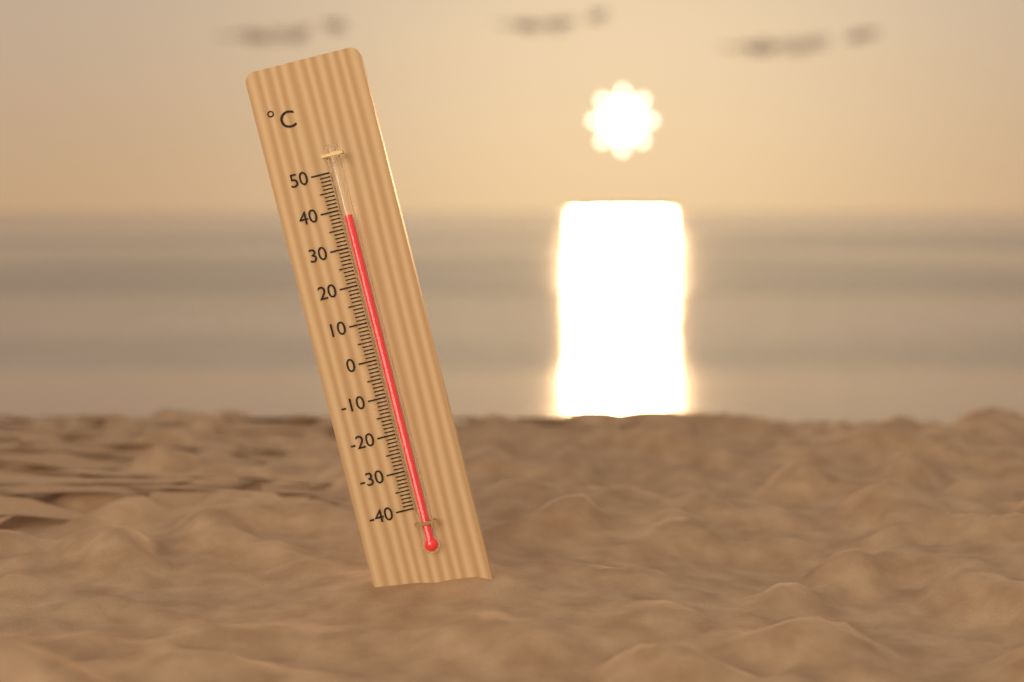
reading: 38 °C
